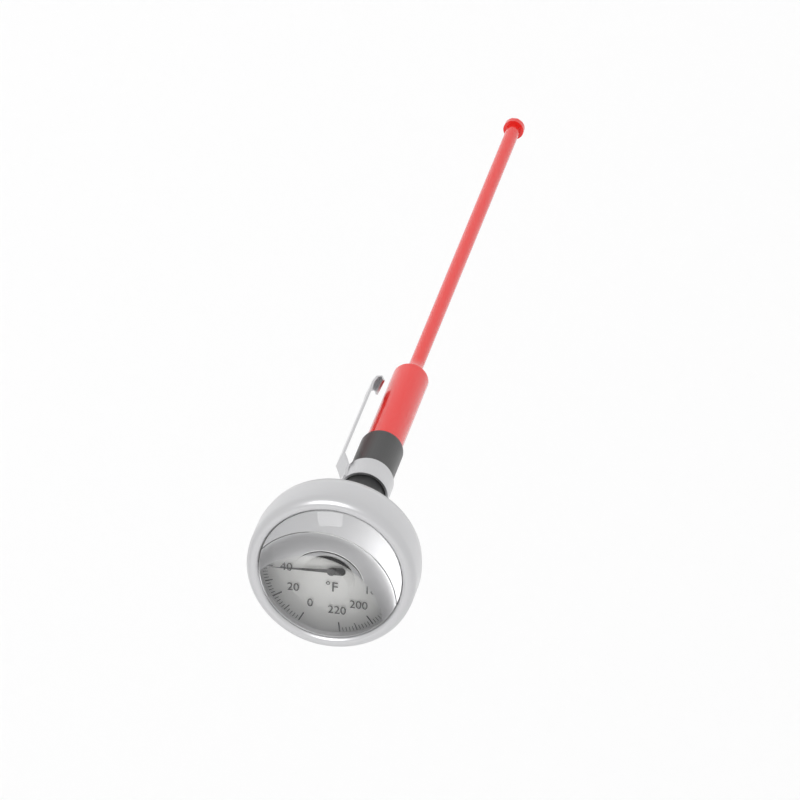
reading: 40 °F
